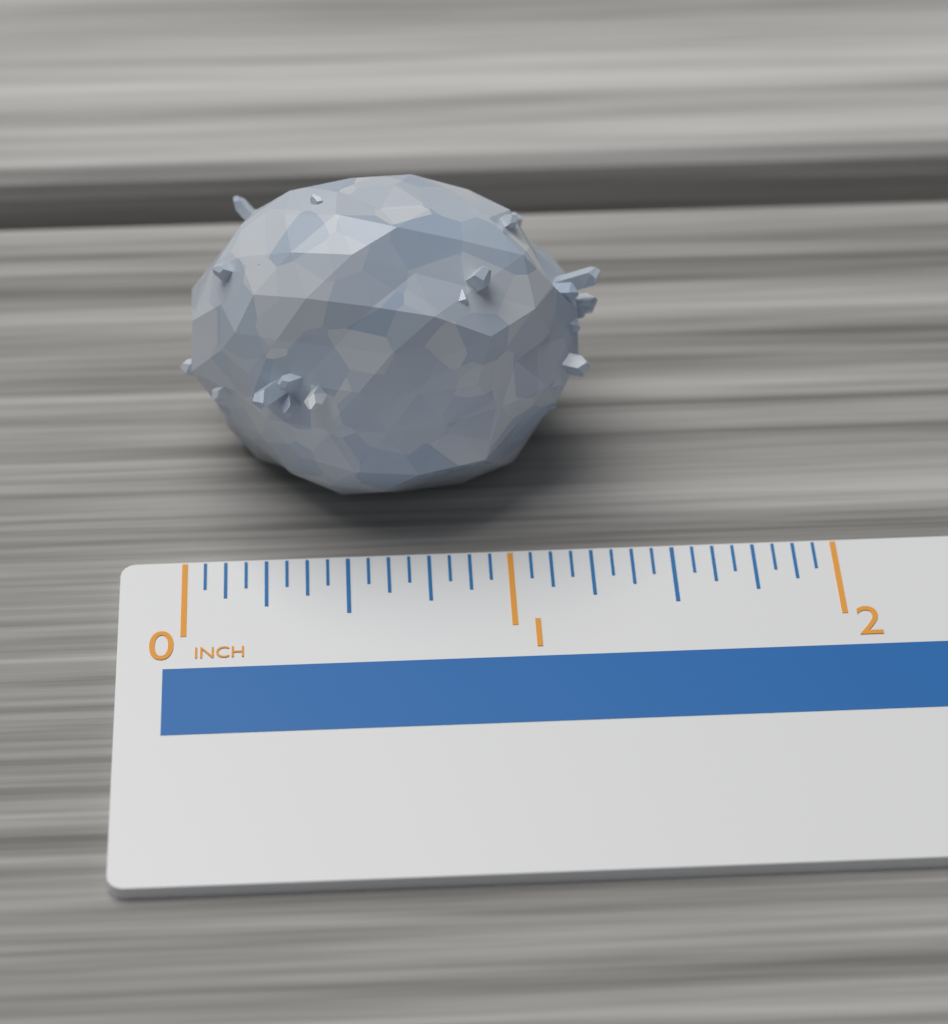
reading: 1.3125 inch
